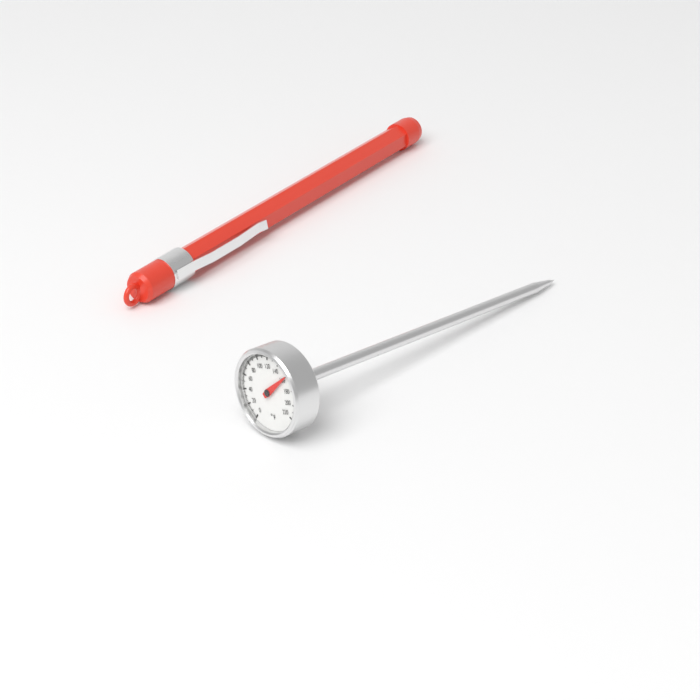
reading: 160 °F
